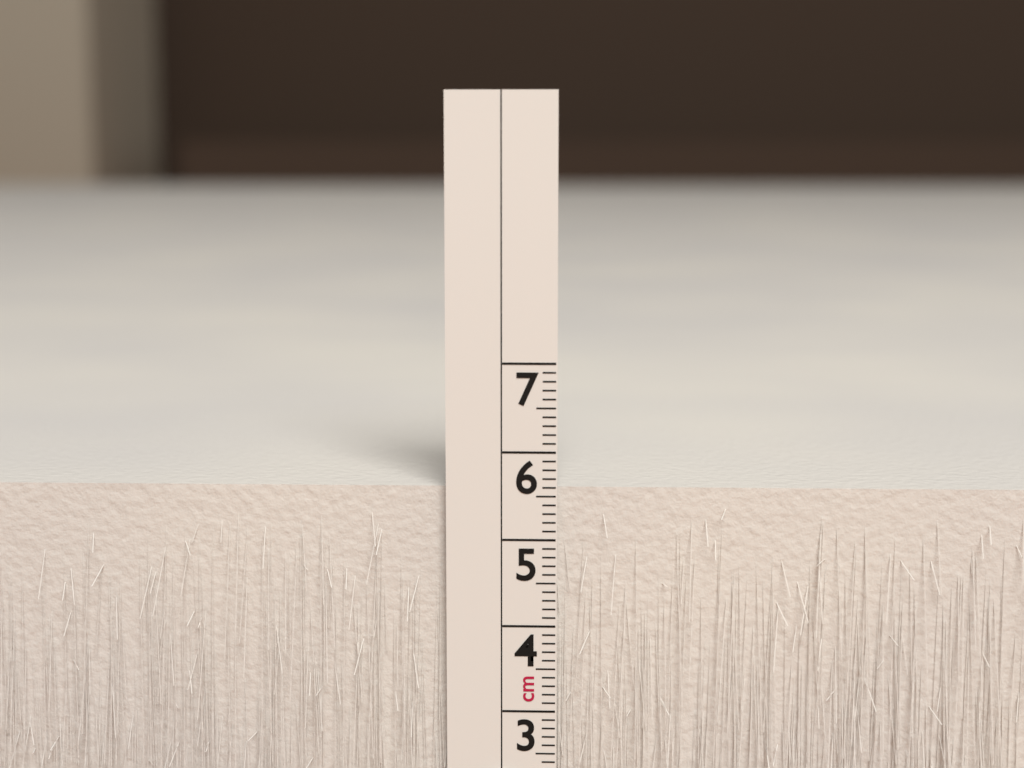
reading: 5.6 cm
